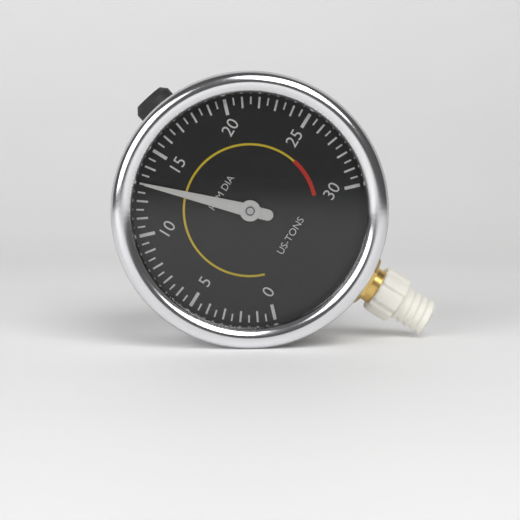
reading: 13.0 US-TONS
